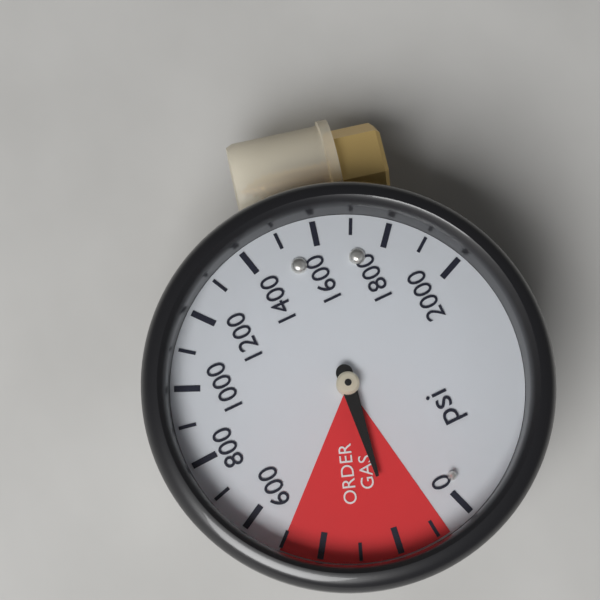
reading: 200 psi
